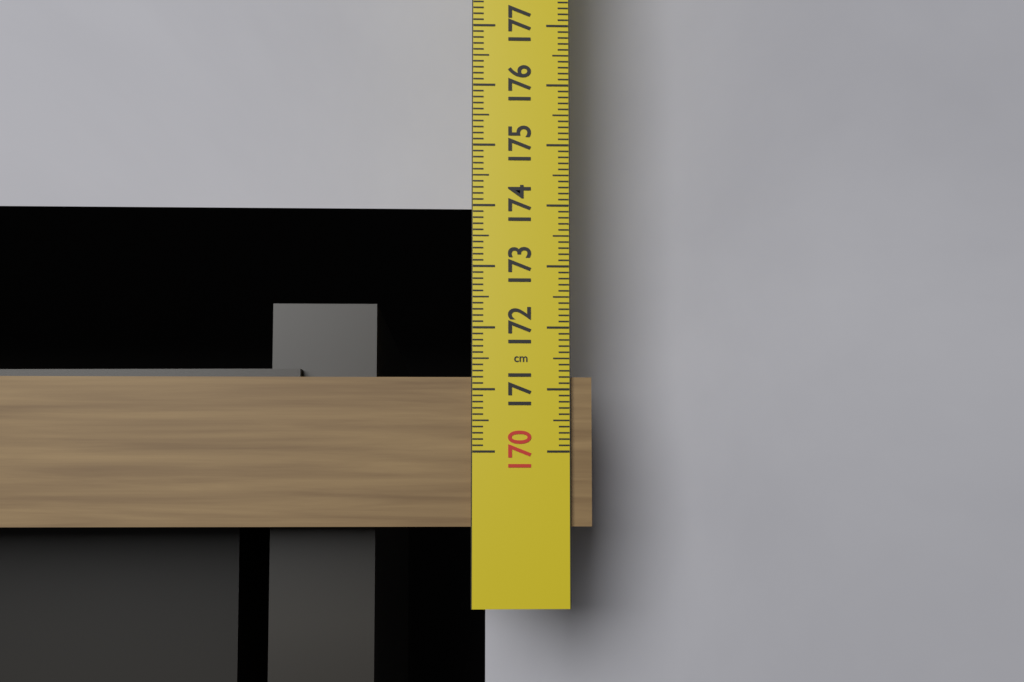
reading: 171.2 cm
